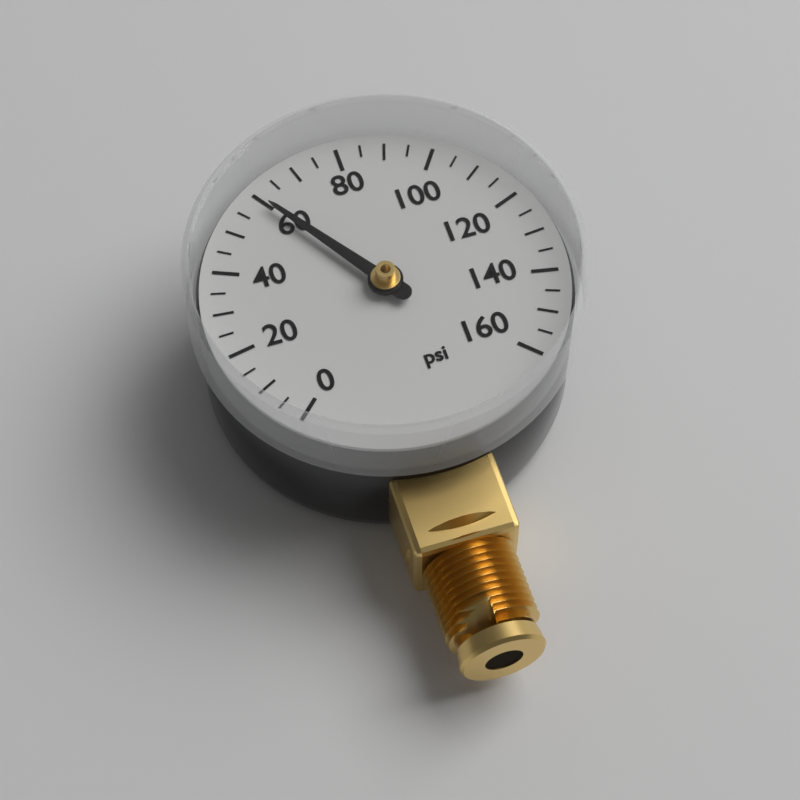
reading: 60 psi
